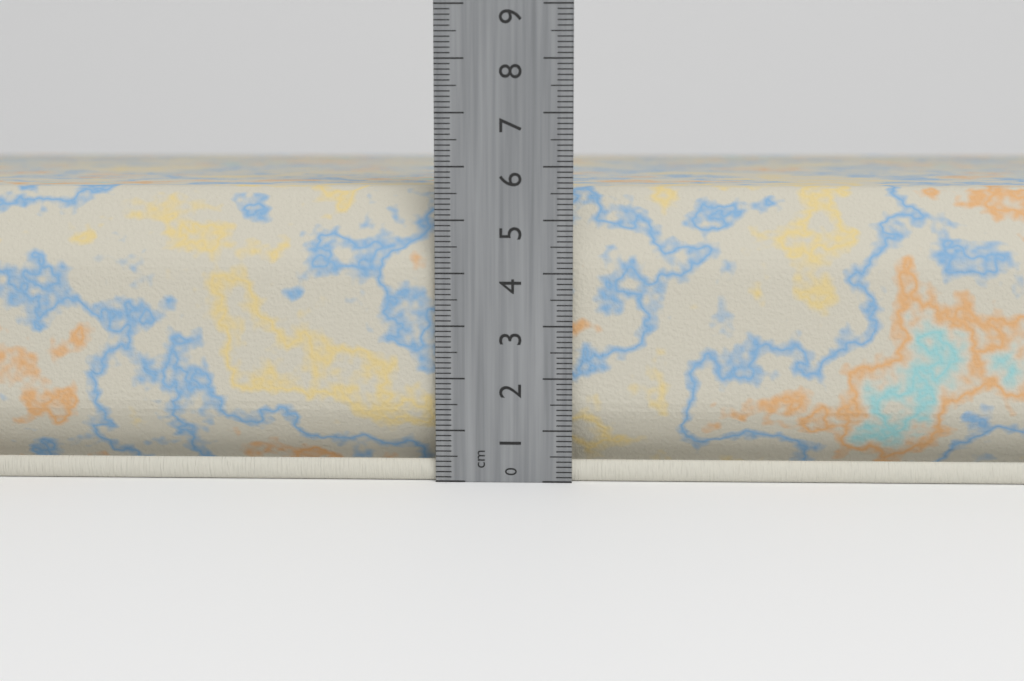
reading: 5.6 cm
